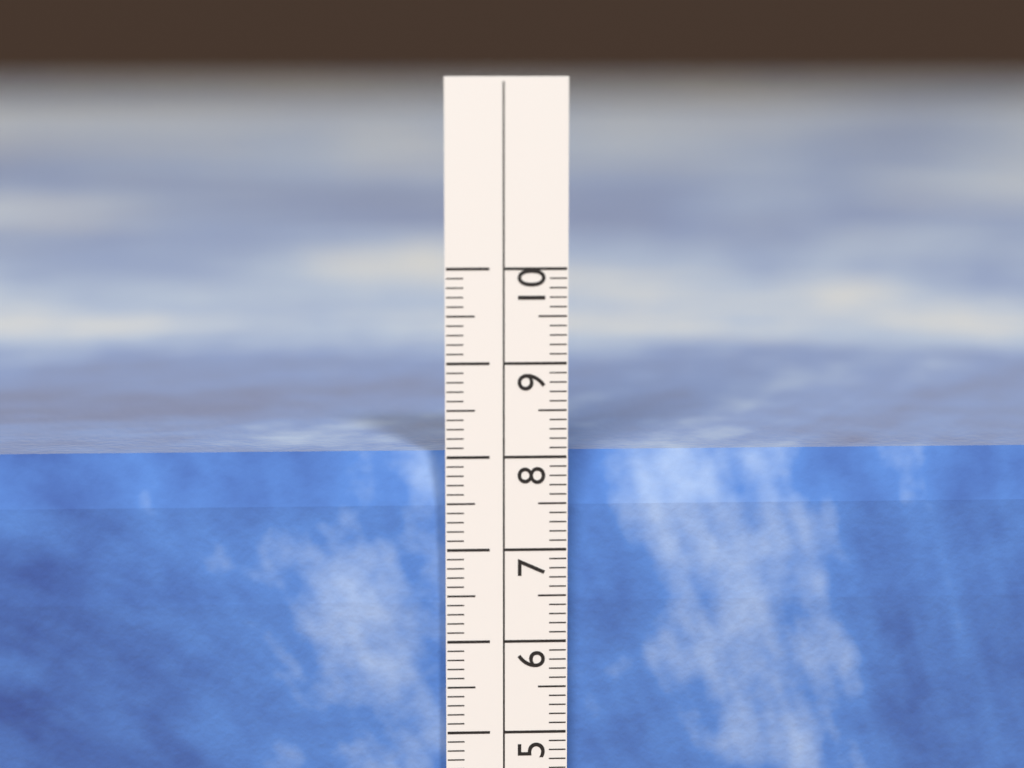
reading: 8.0 cm
